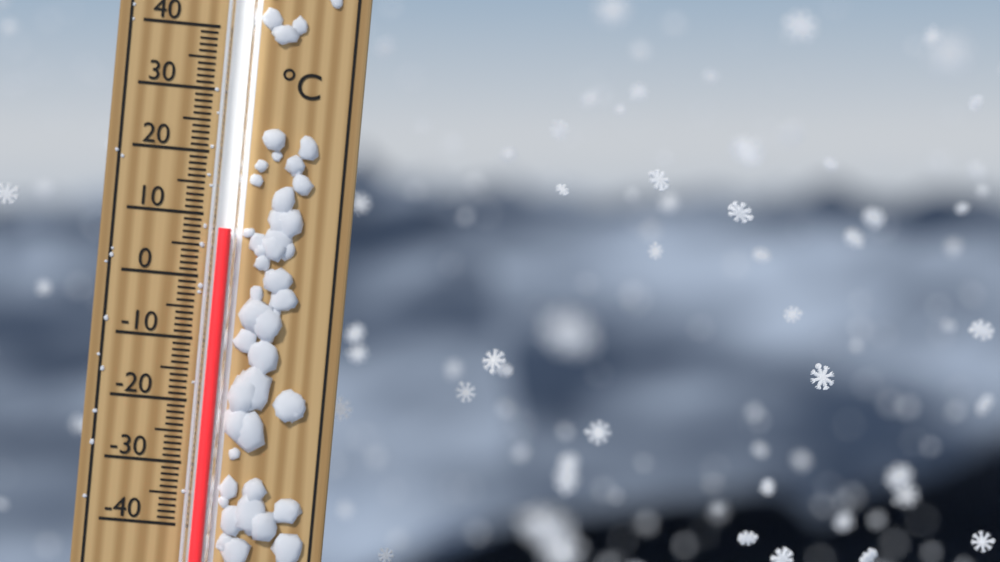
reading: 8 °C
